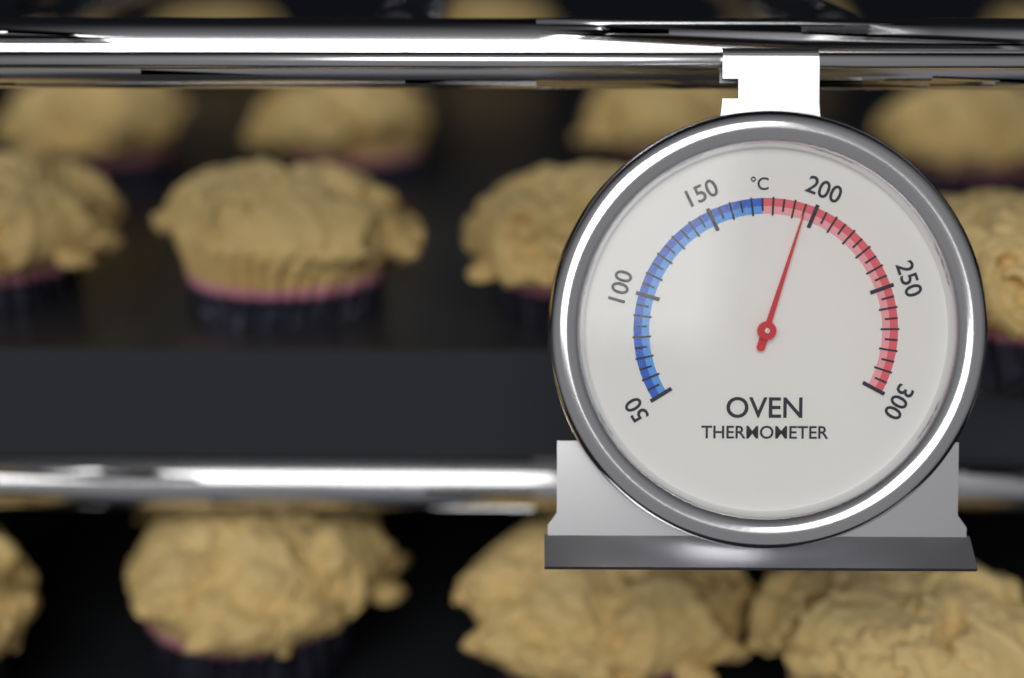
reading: 195 °C
